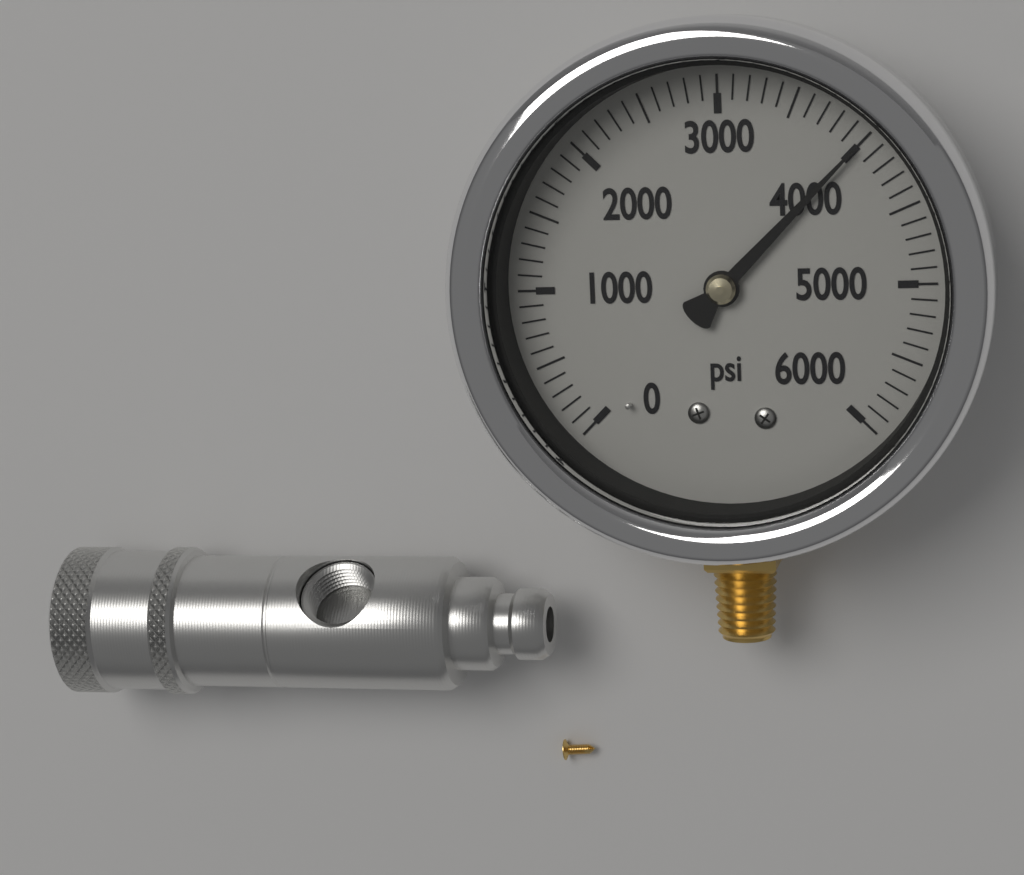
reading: 4000 psi
